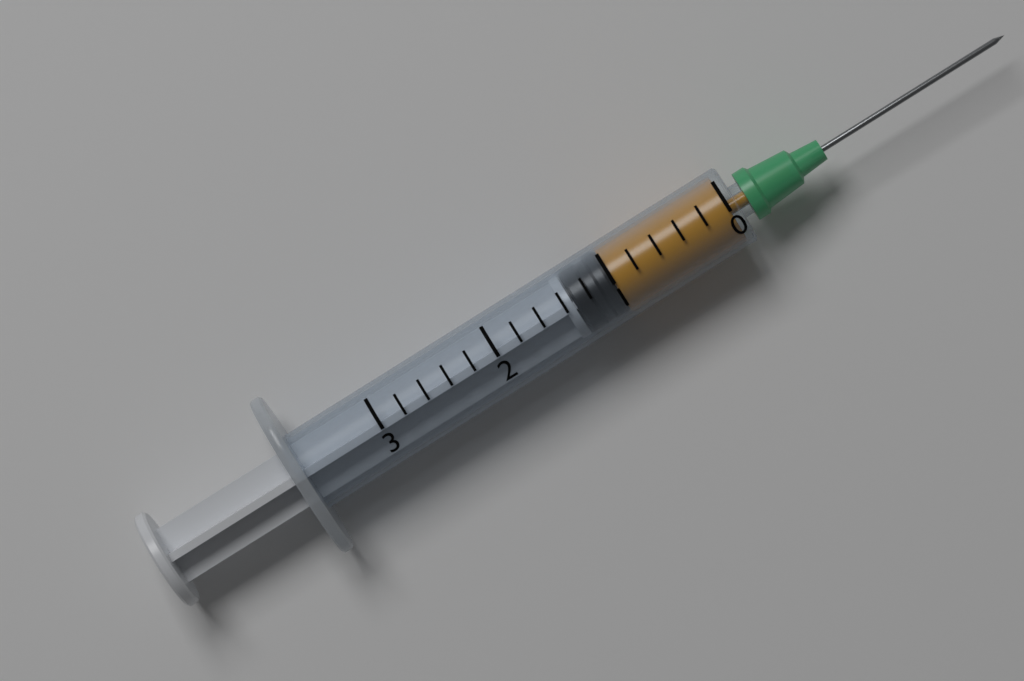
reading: 1.0 (no unit)
